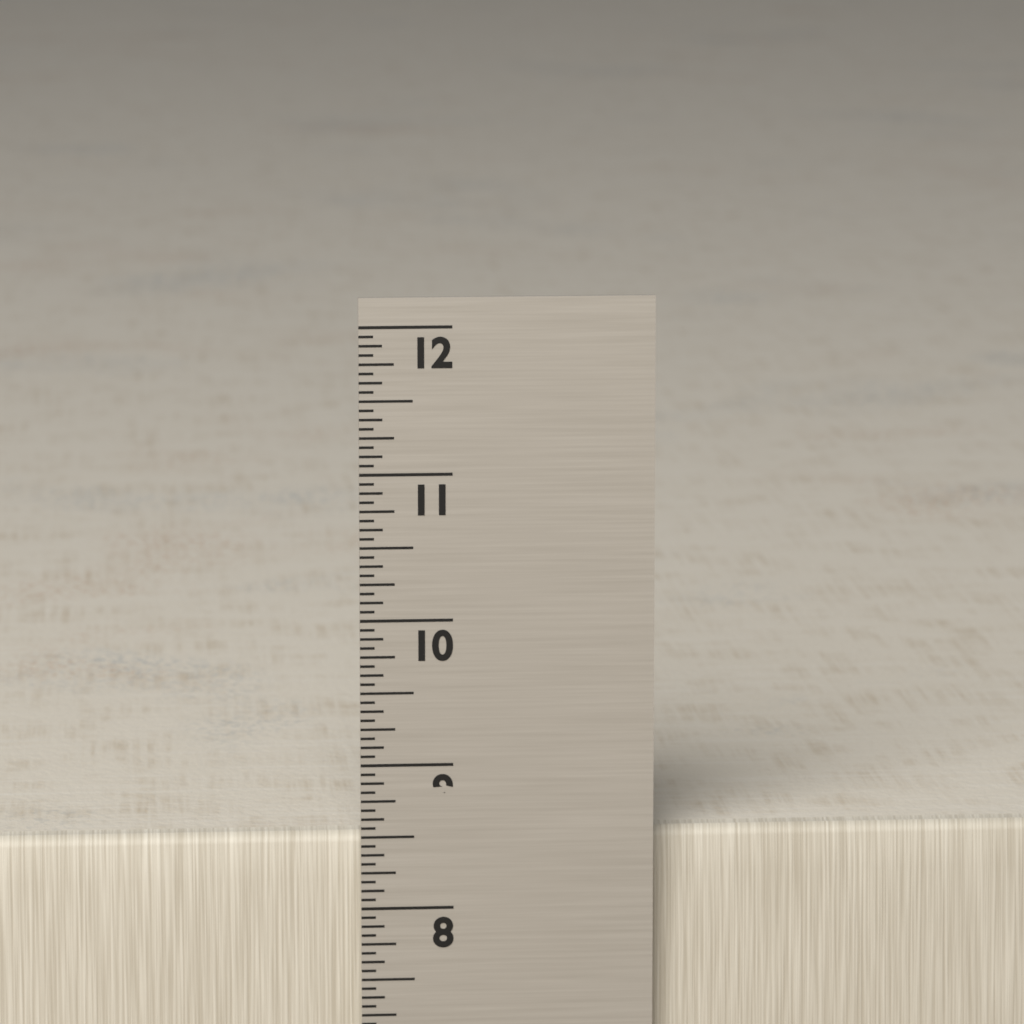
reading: 8.5000 in
